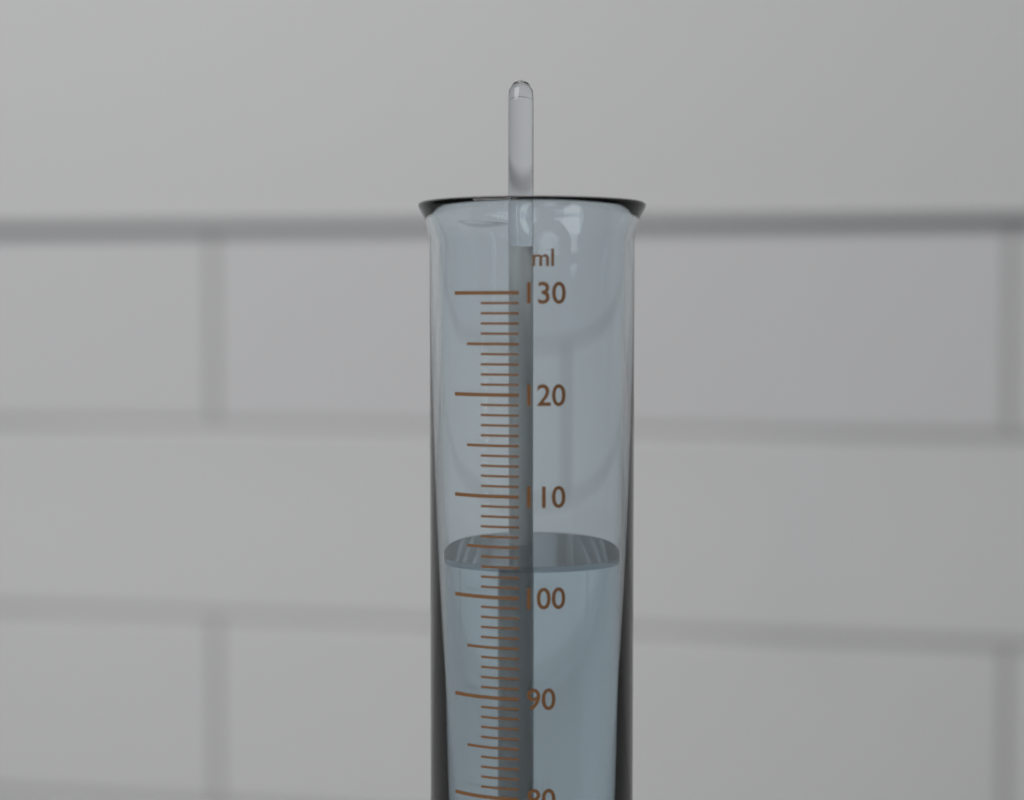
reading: 103 ml
